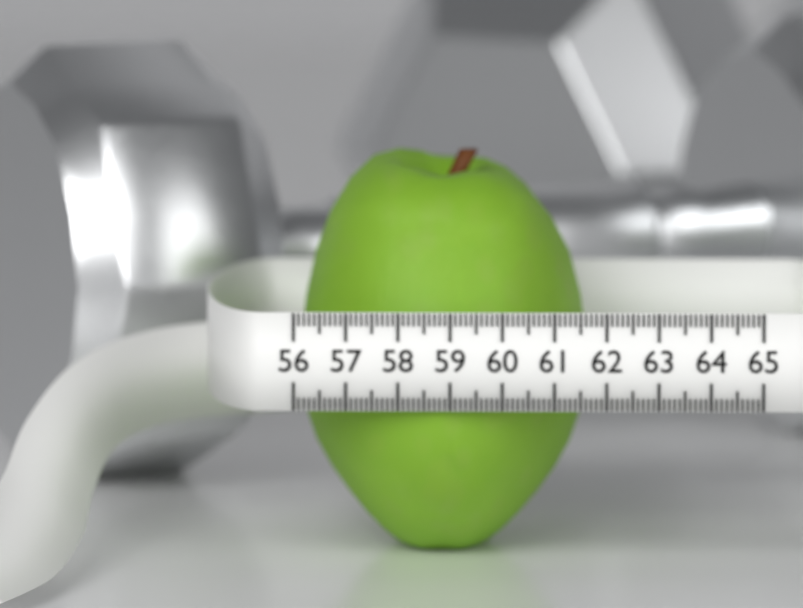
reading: 61.6 (no unit)
